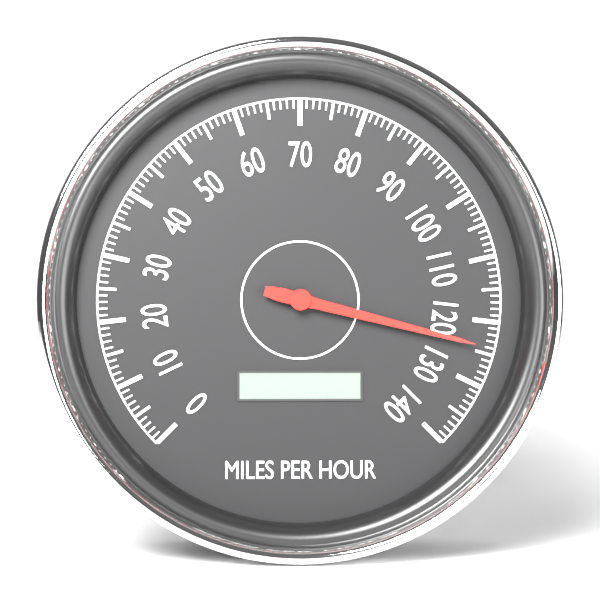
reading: 124 mph
